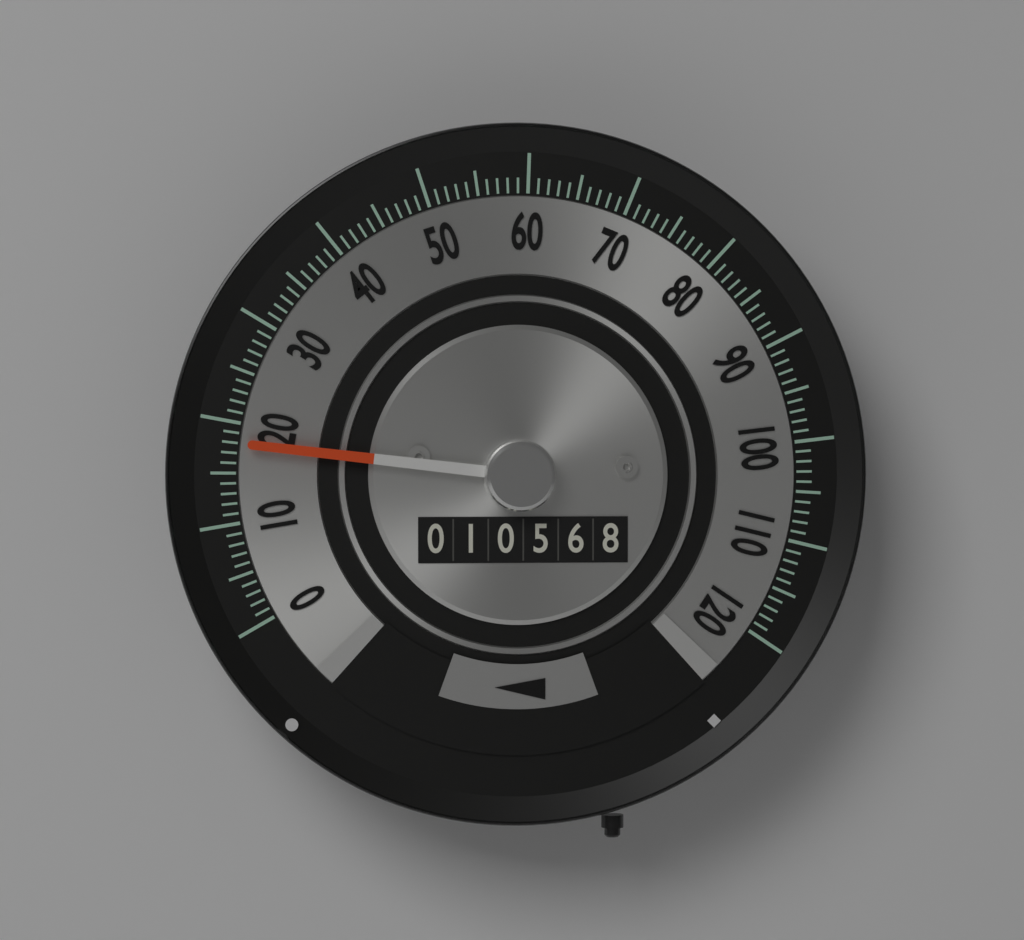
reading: 18 (no unit)
